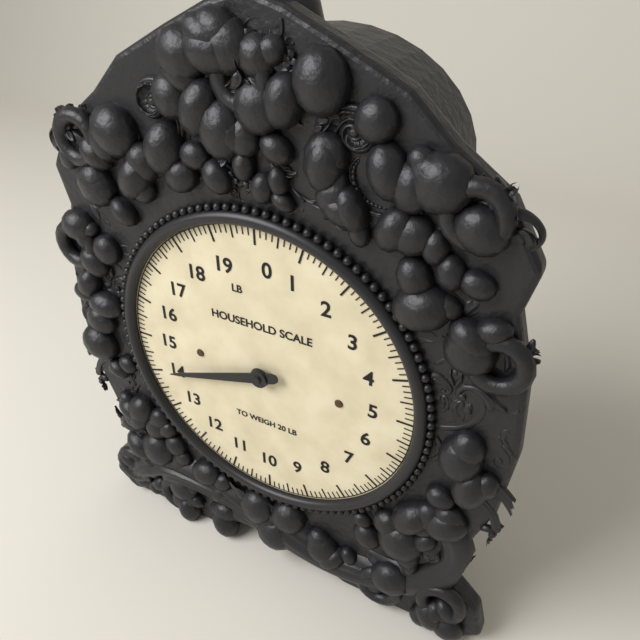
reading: 14.000 lb
